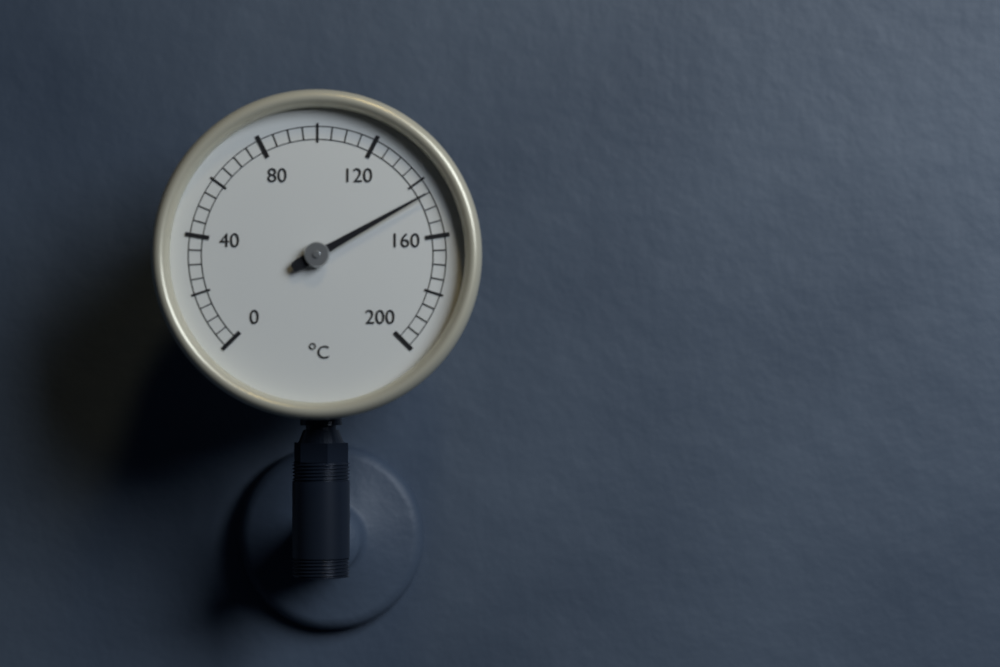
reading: 145 °C
